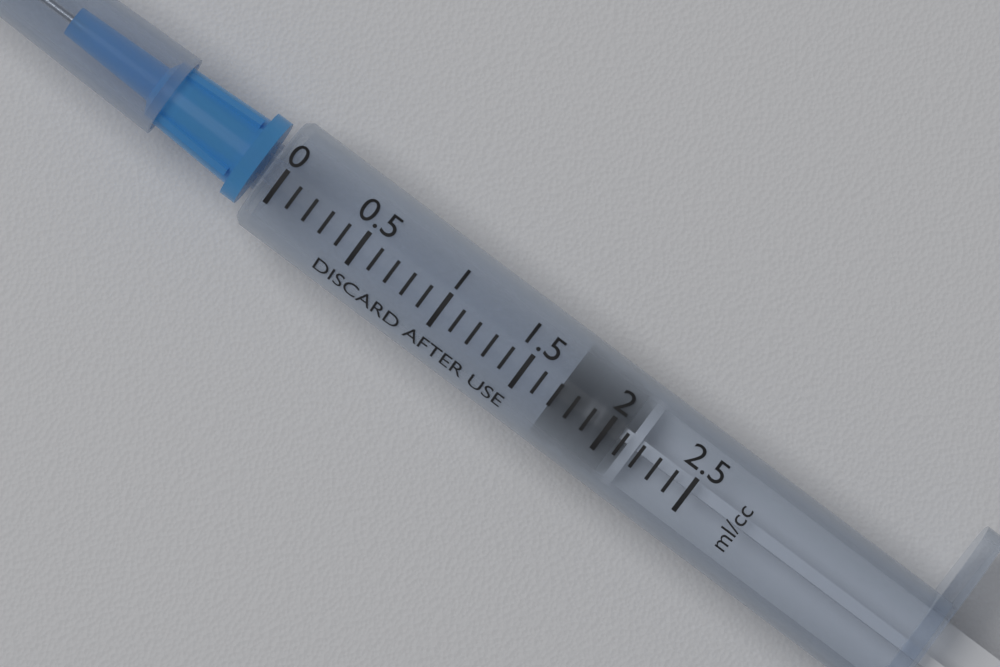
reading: 1.7 ml
